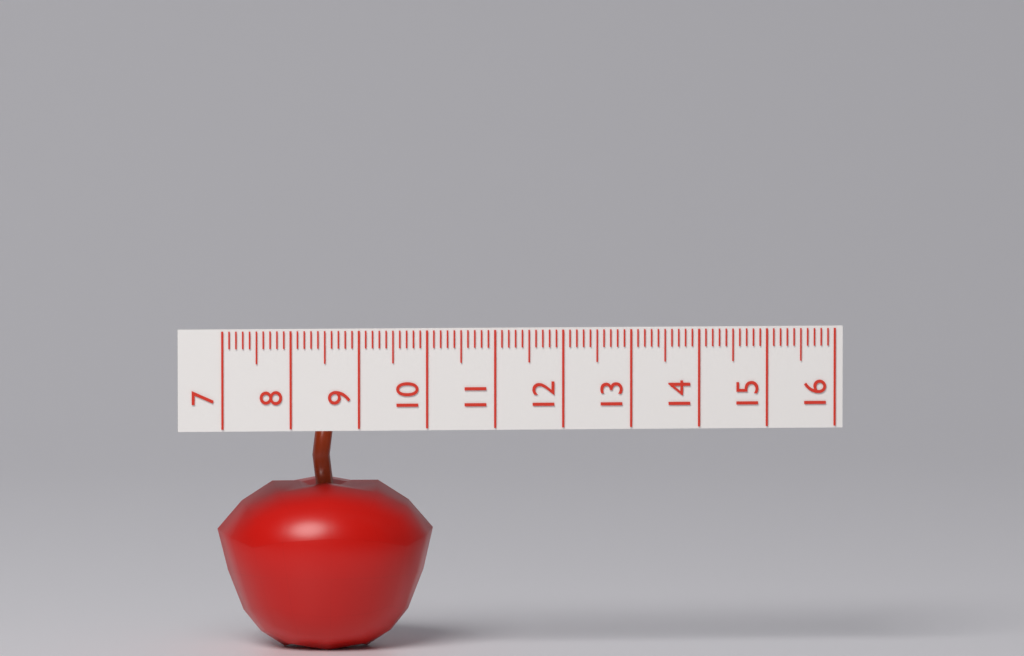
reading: 10.2 (no unit)
